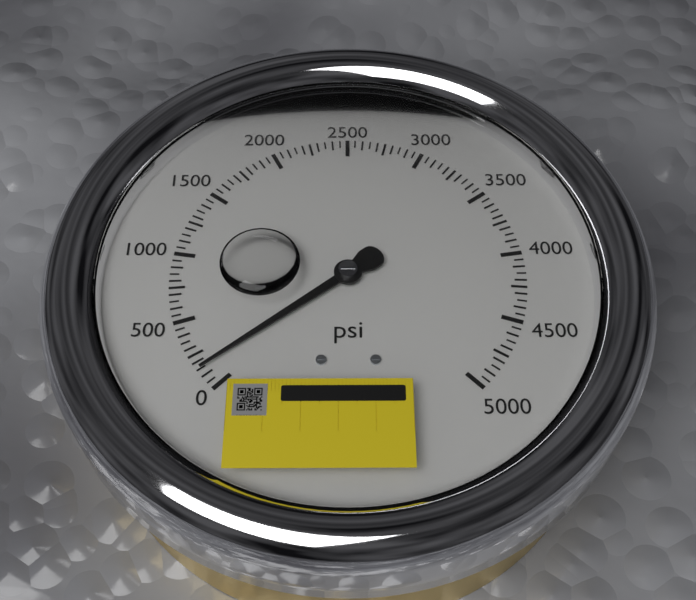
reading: 150 psi
